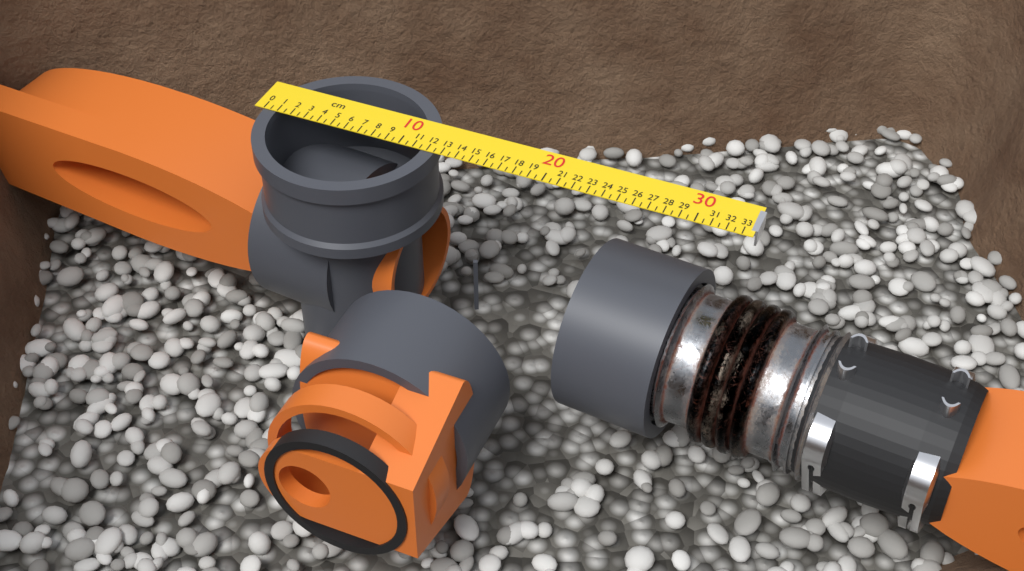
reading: 12.5 cm
